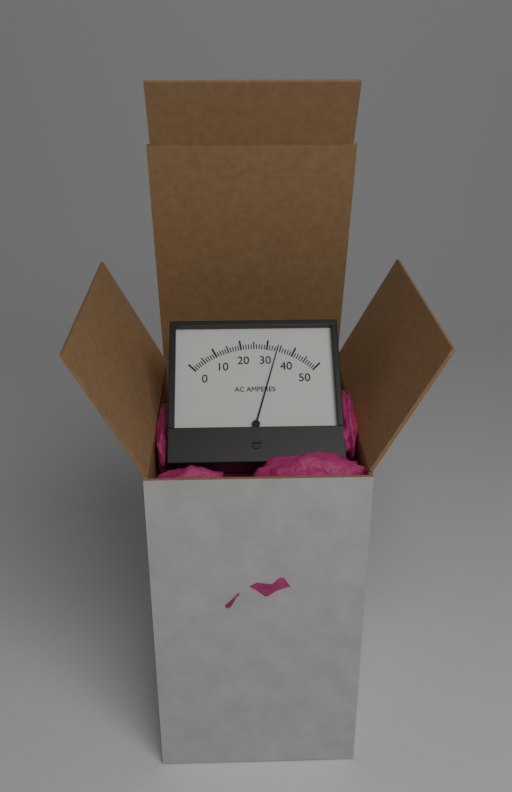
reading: 34 A
